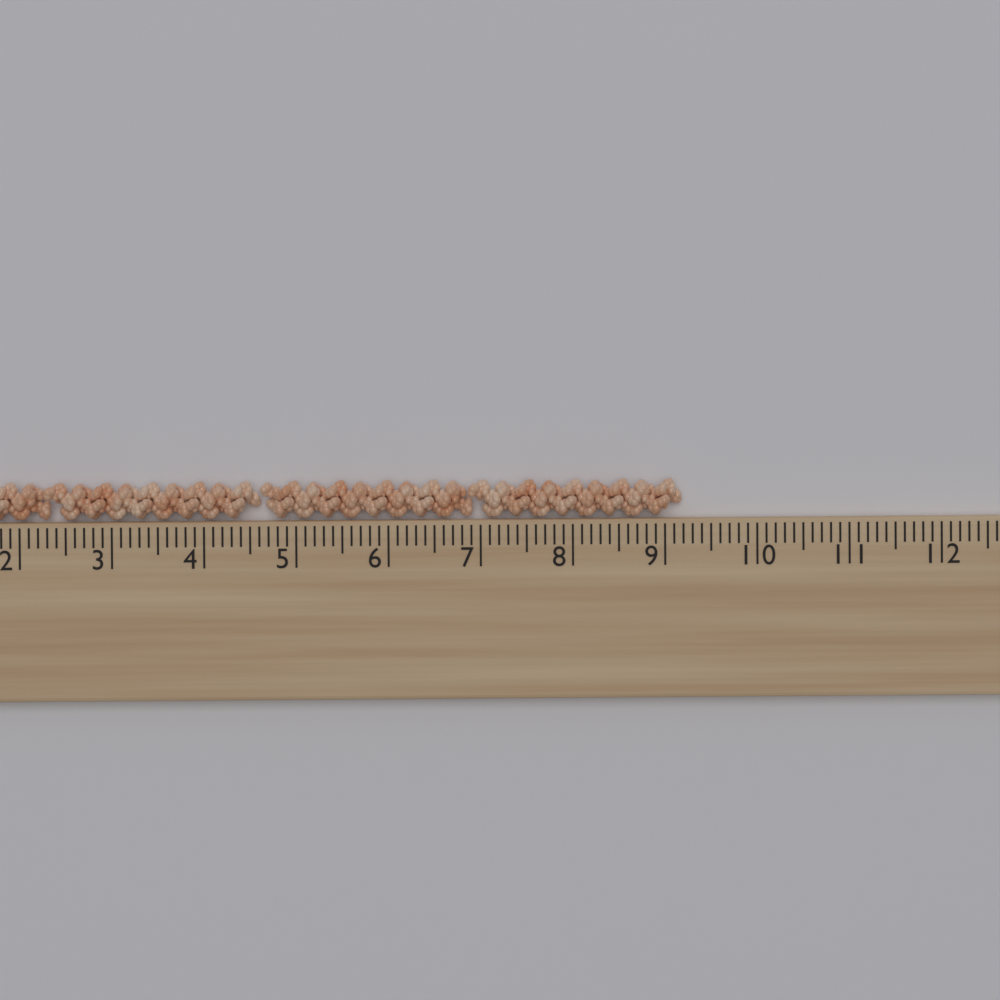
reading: 9.2 cm
